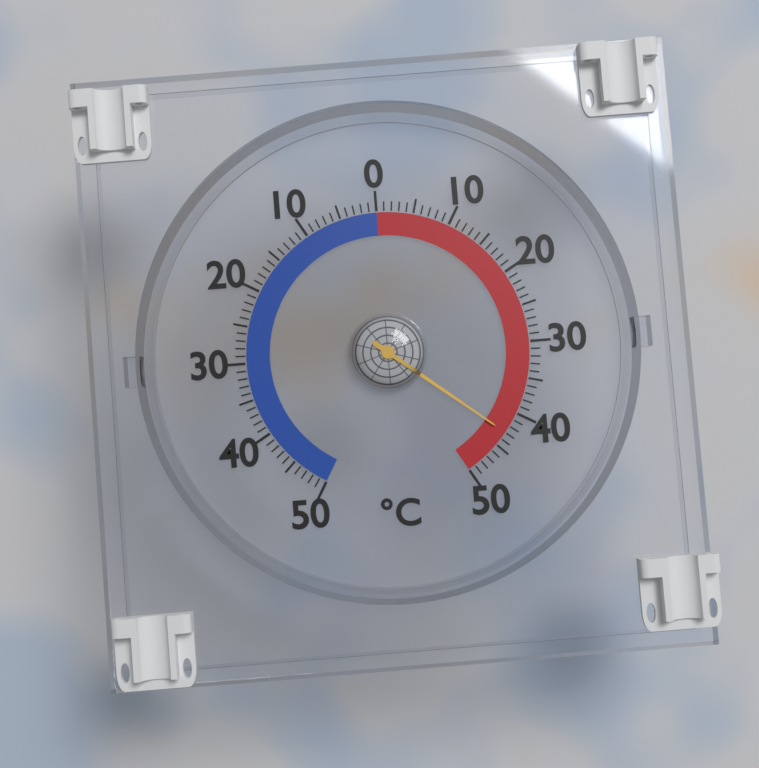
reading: 43 °C
